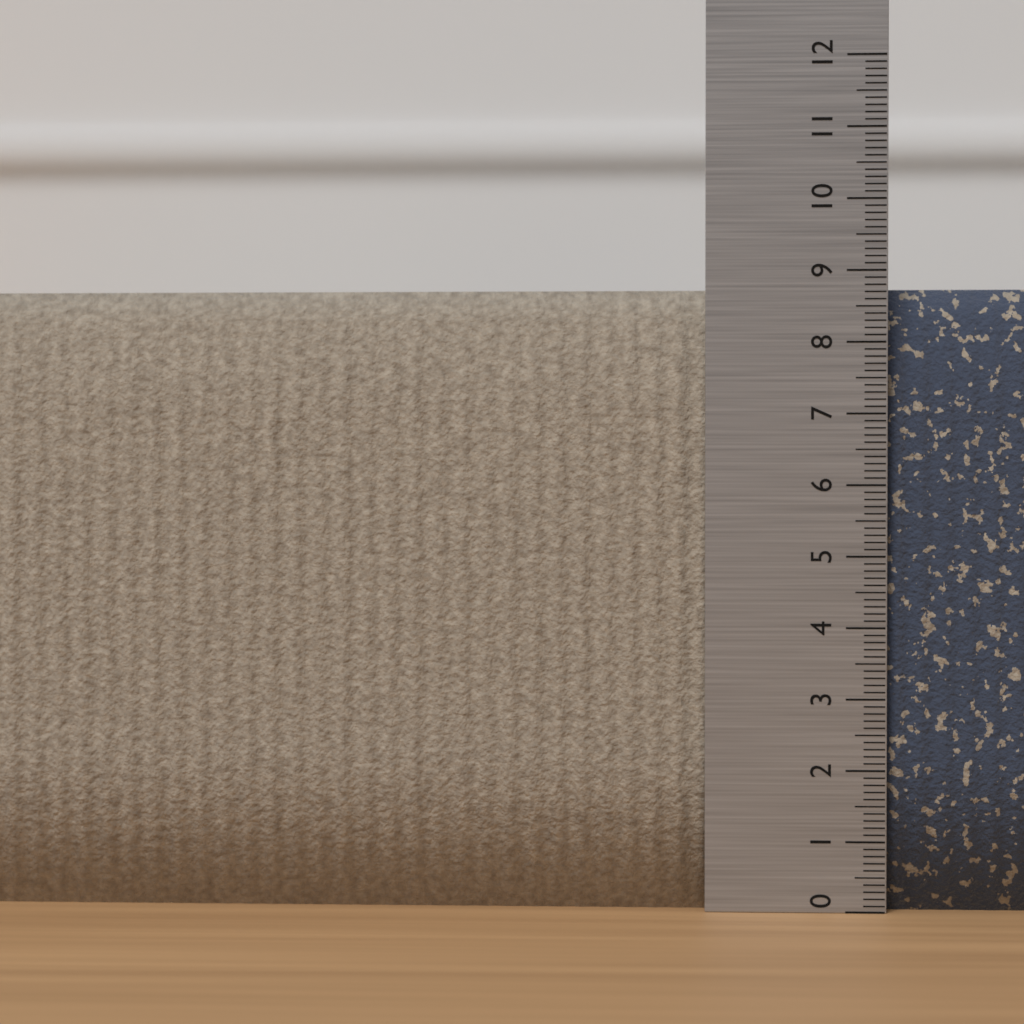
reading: 8.8 (no unit)
